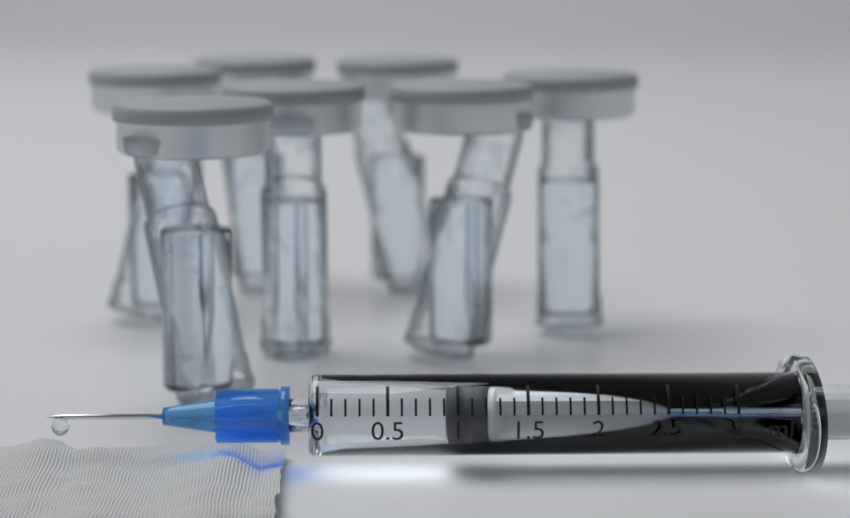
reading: 0.9 ml
